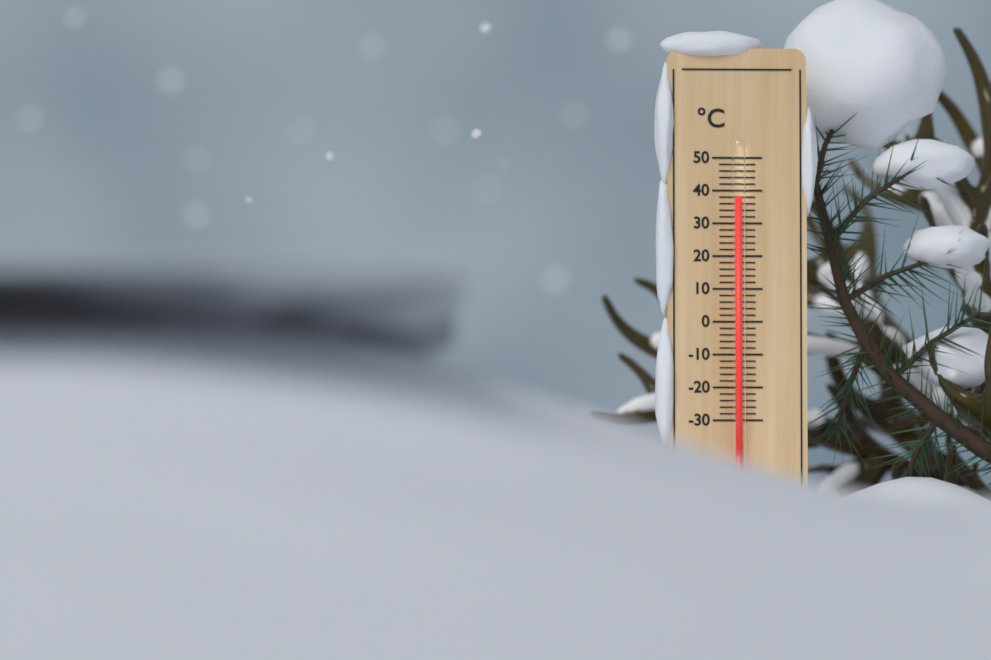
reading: 38 °C
